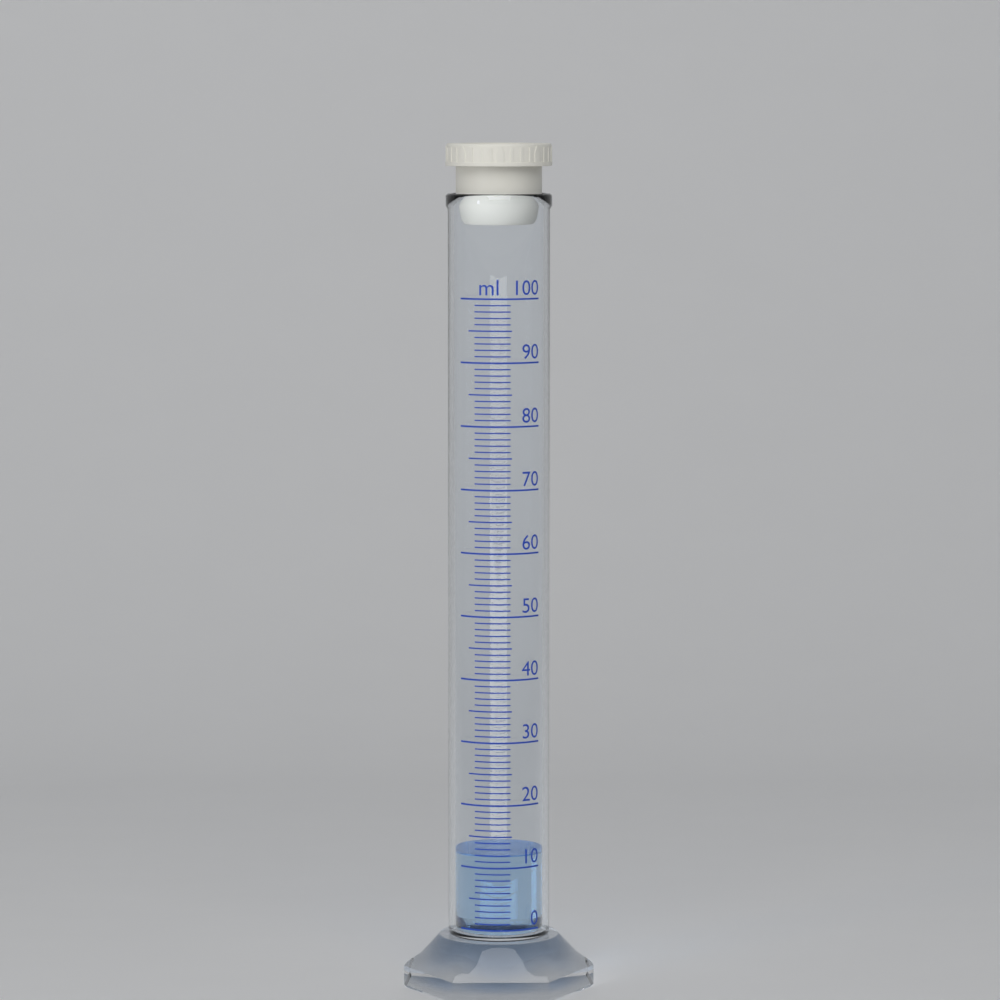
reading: 12 ml
